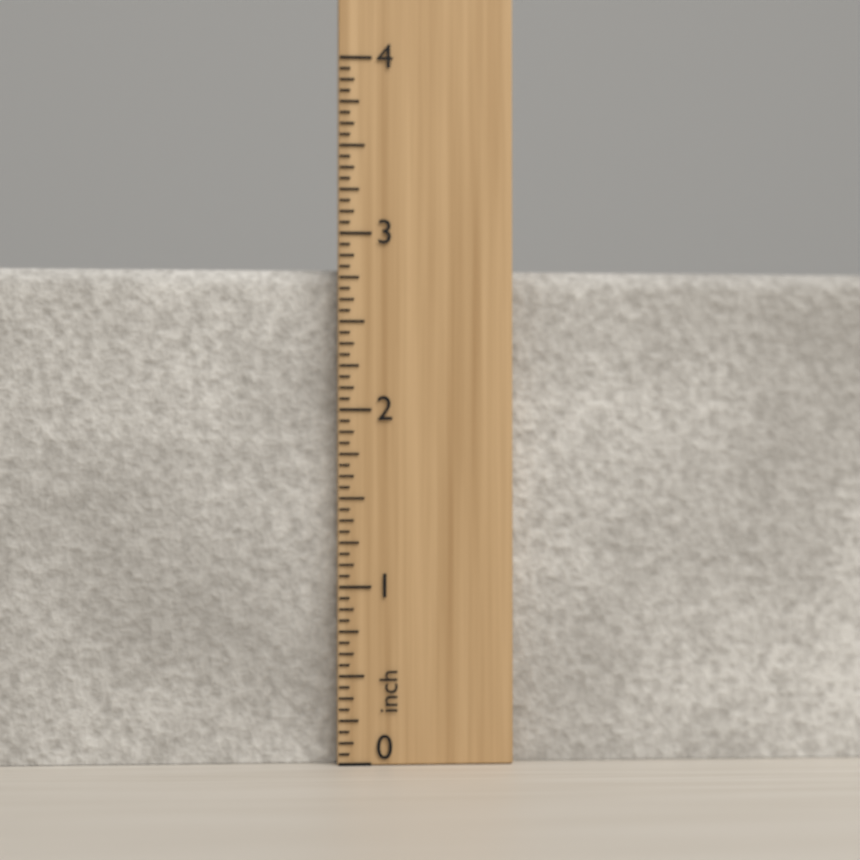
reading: 2.8125 inch
